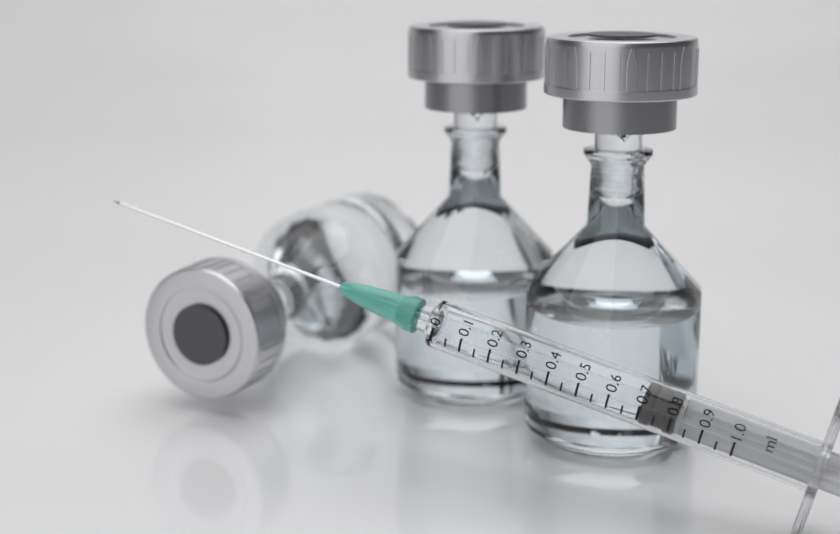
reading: 0.70 ml
